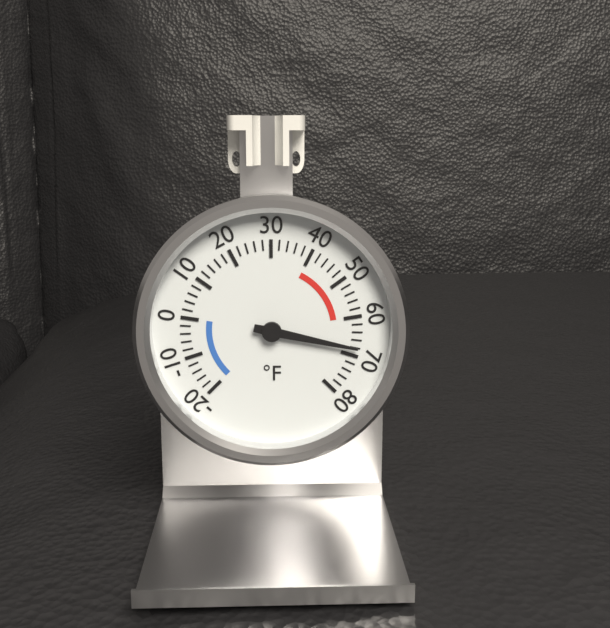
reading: 68 °F
